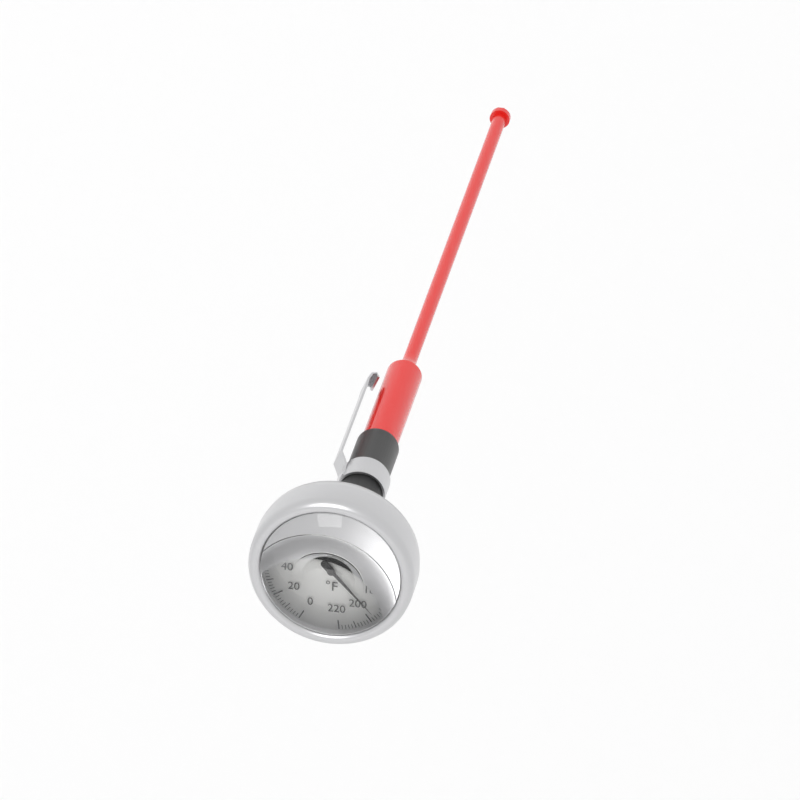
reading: 196 °F
